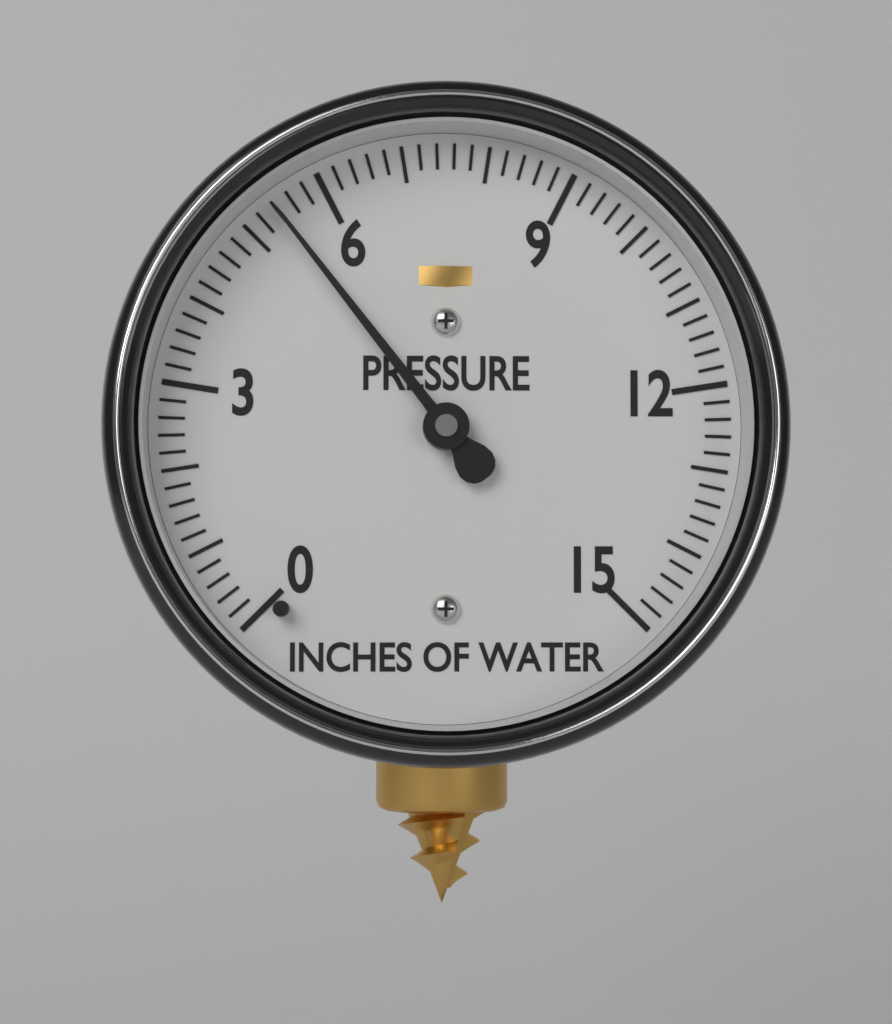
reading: 5.4 inches of water
